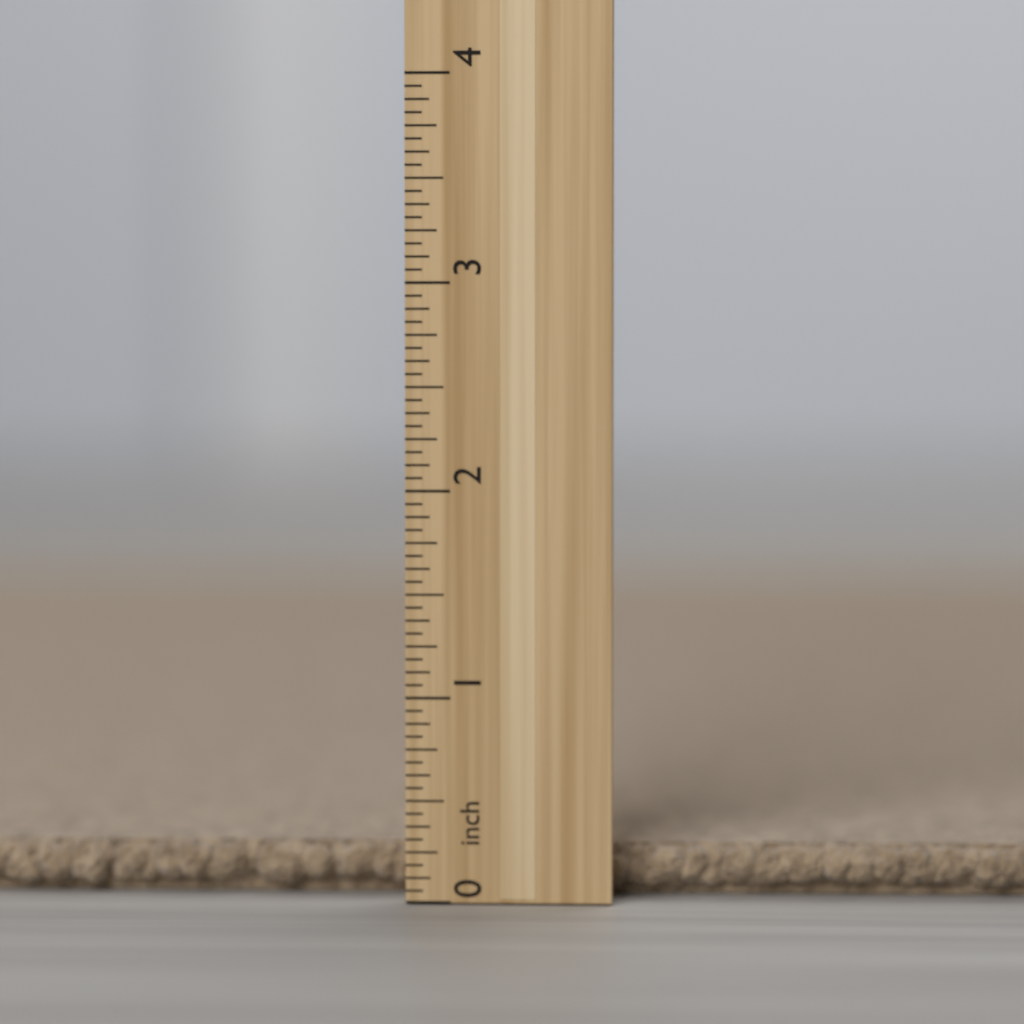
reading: 0.2500 inch
